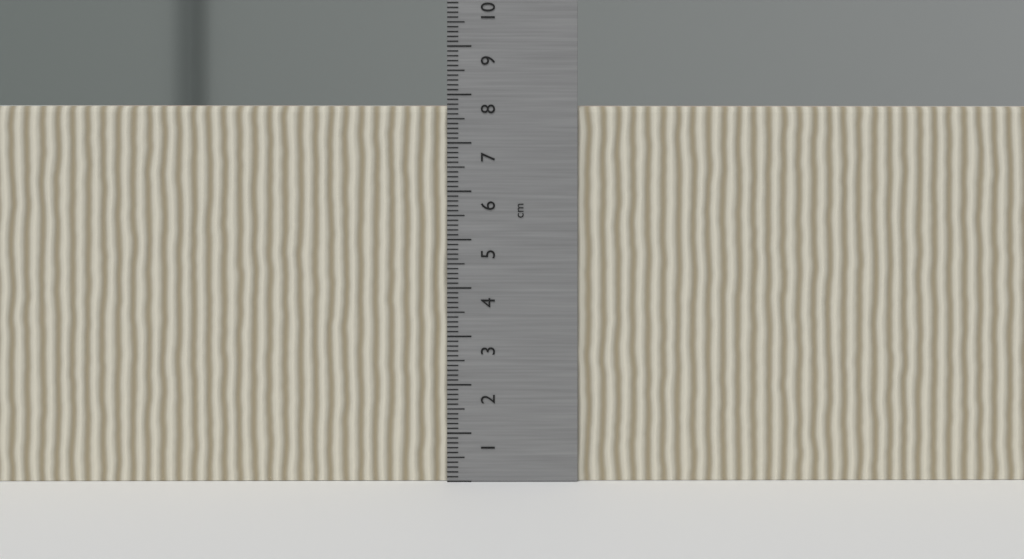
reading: 7.8 cm
